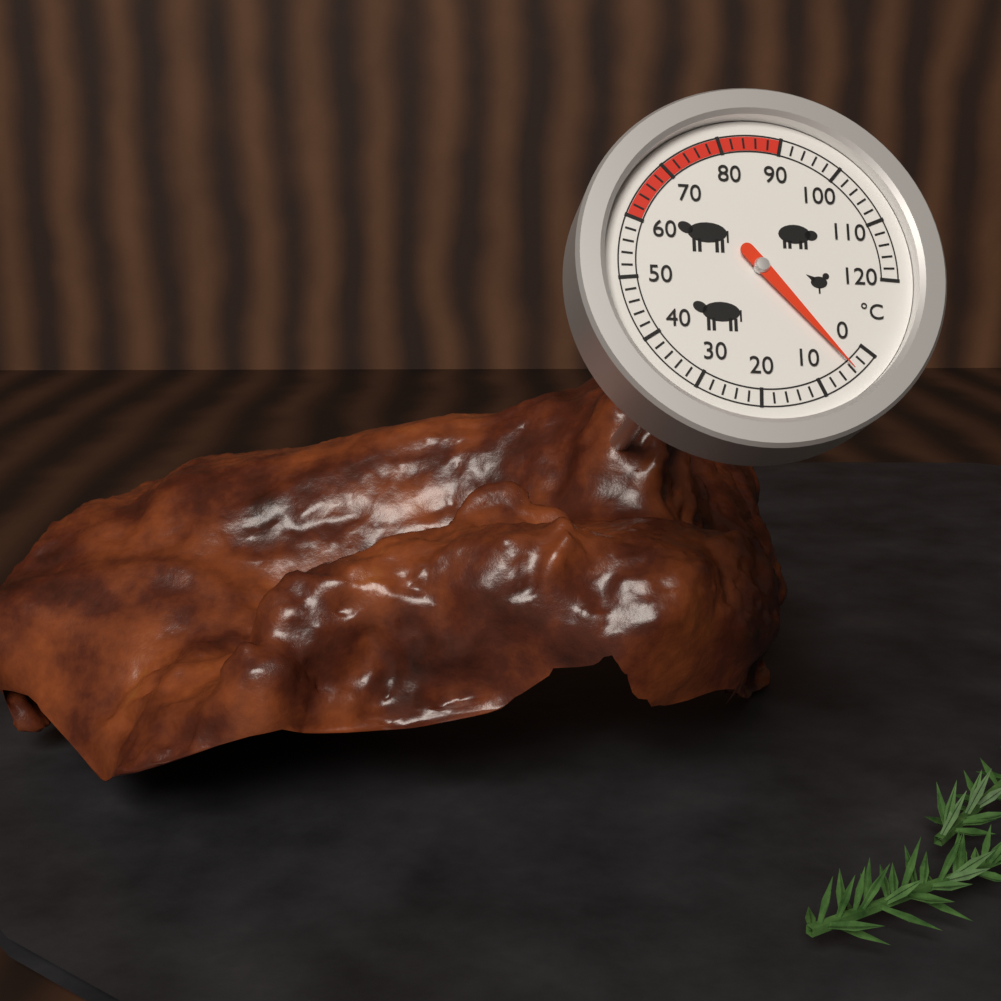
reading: 4 °C
